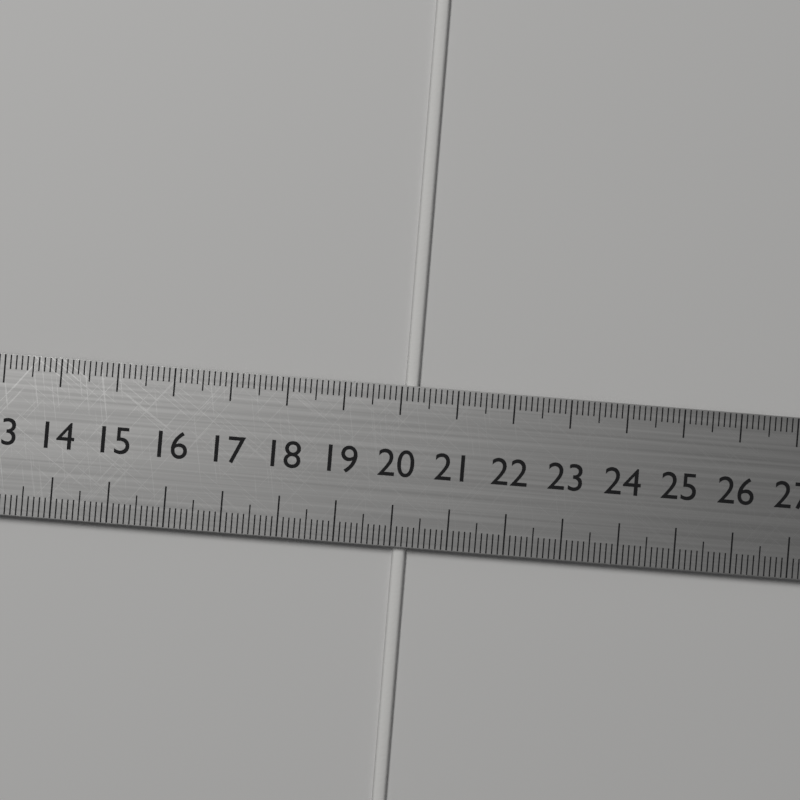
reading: 20.3 cm
